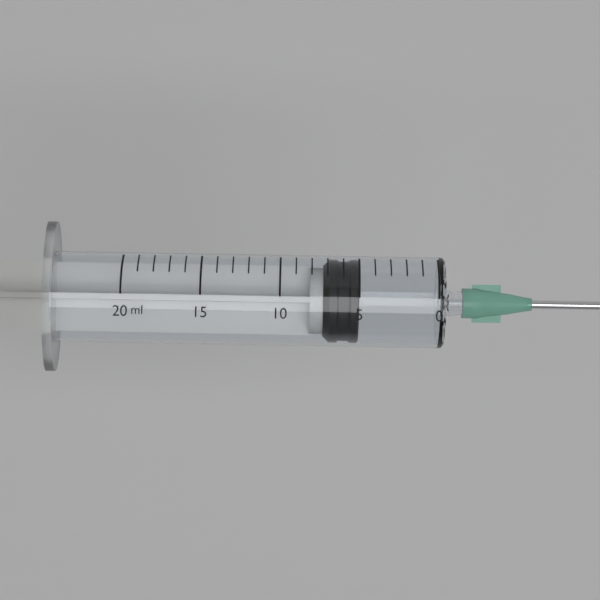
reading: 5 ml
